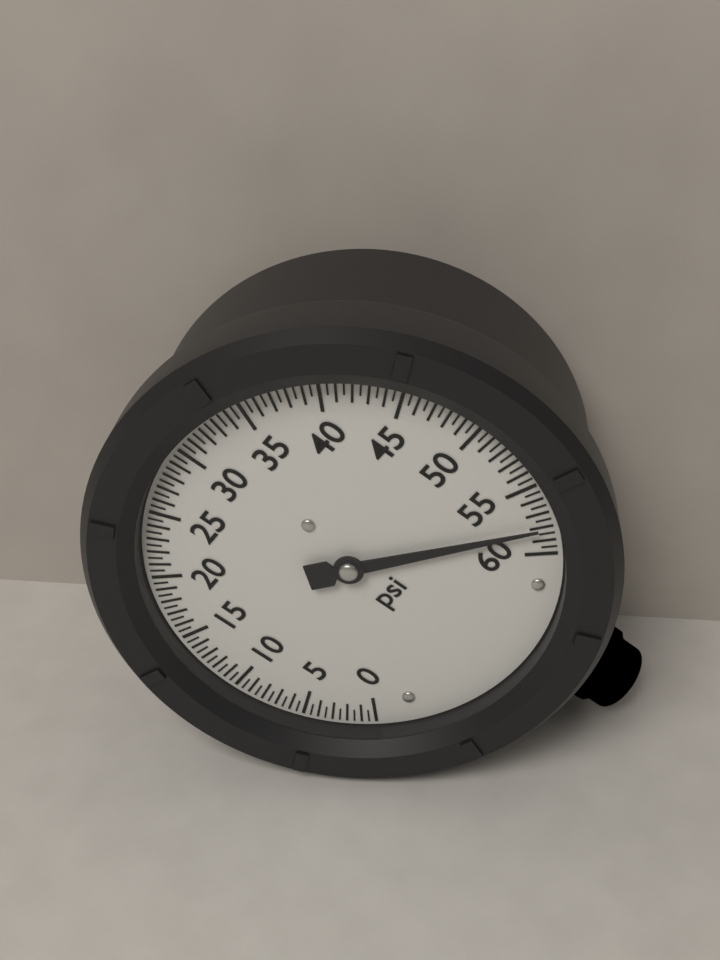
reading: 58.0 psi
